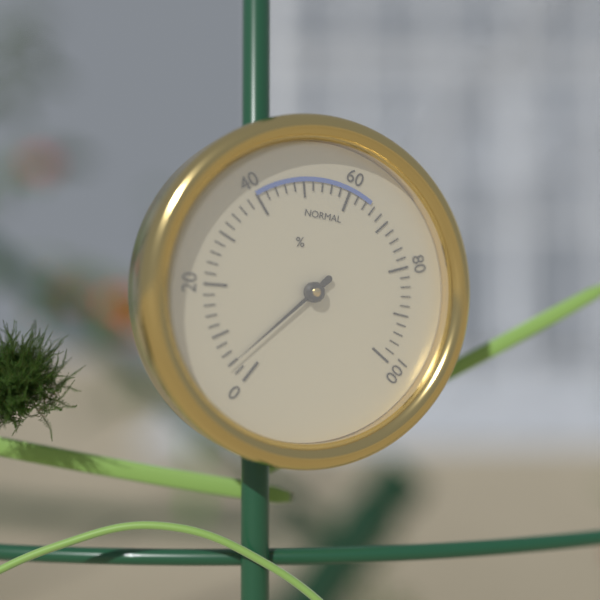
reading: 4 %
